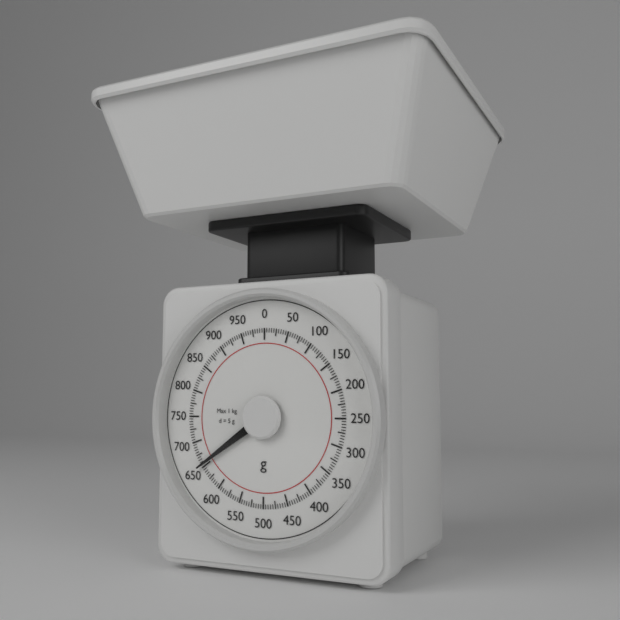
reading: 655 g
